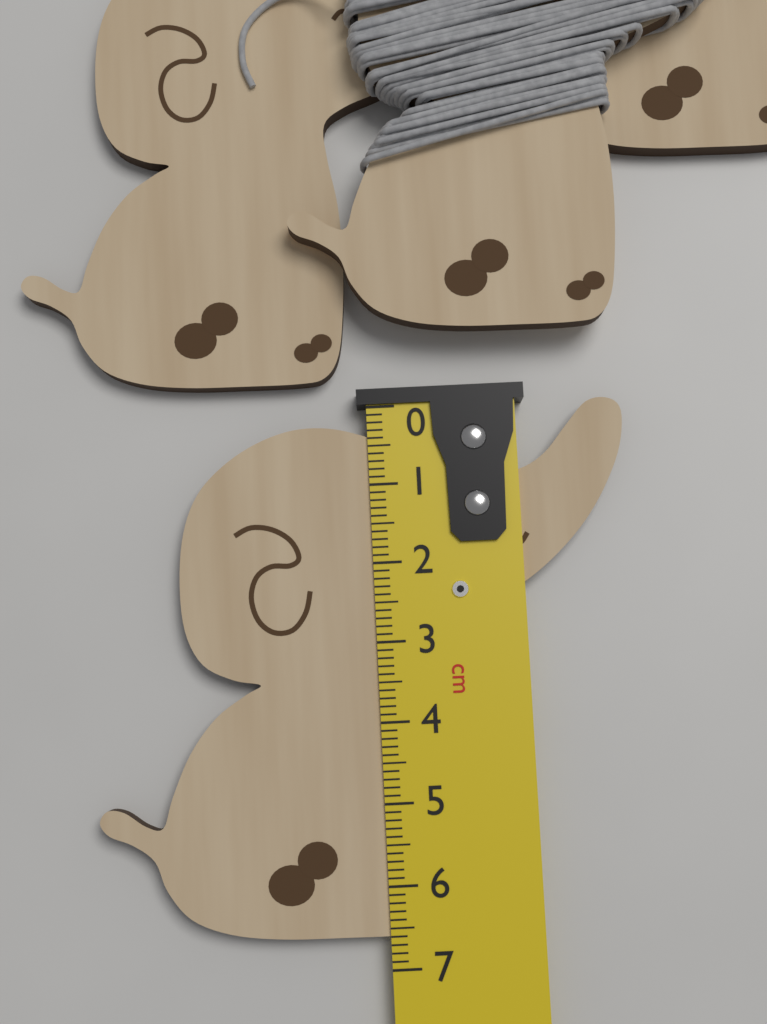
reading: 6.6 cm
